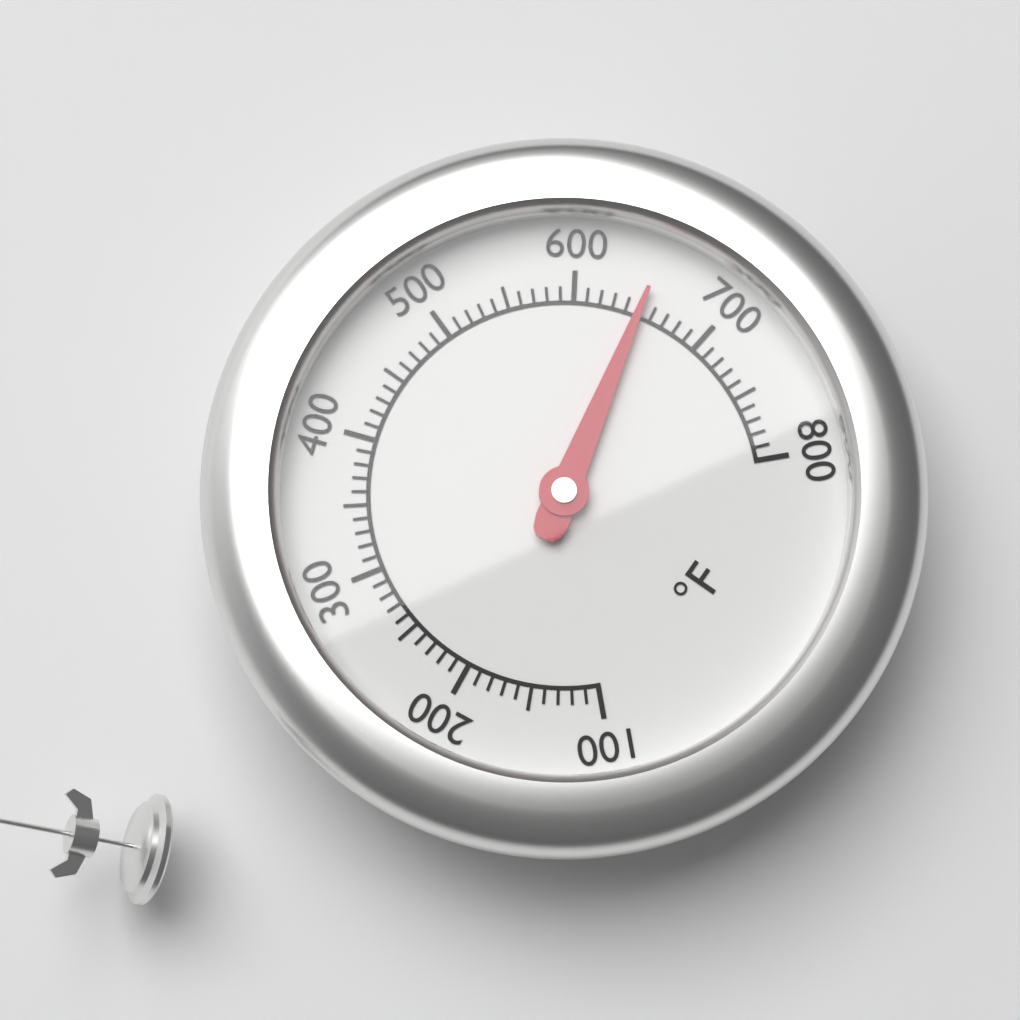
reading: 650 °F
